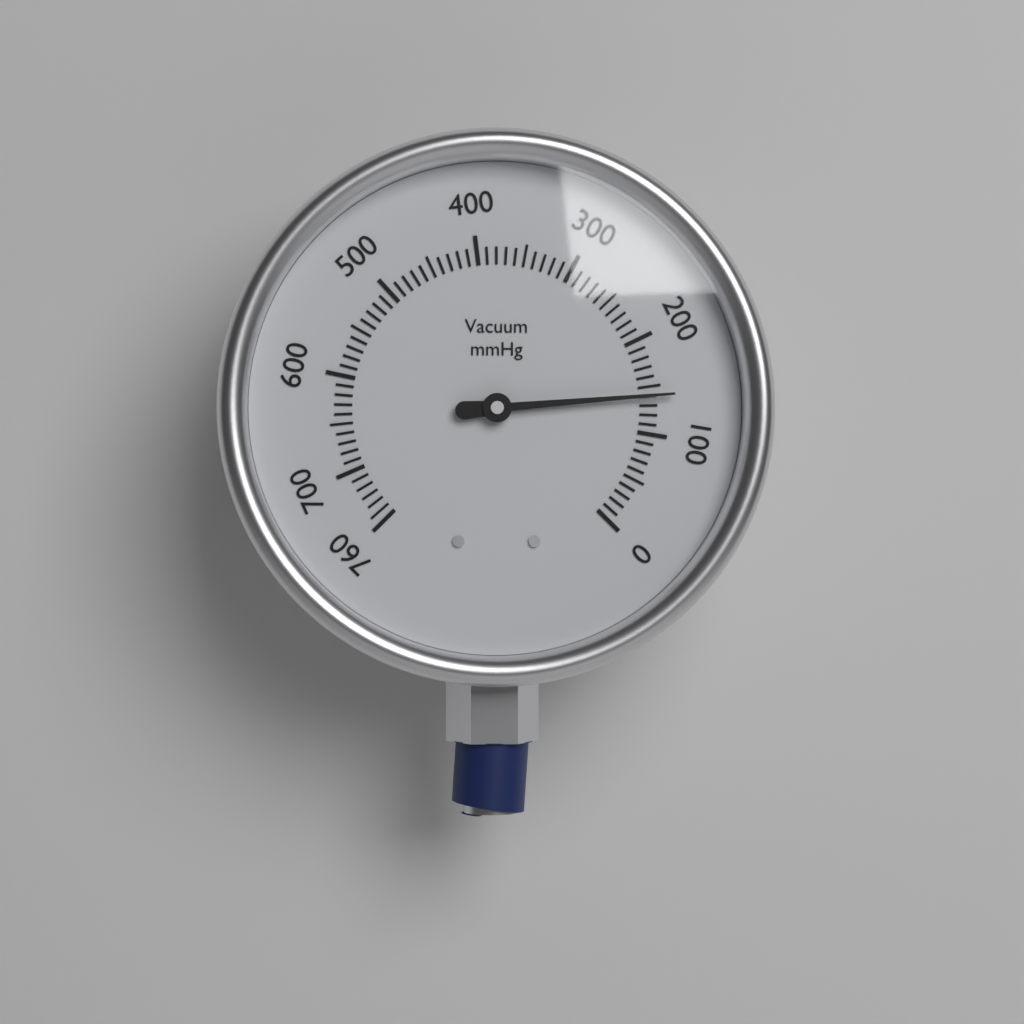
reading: 140 mmHg
